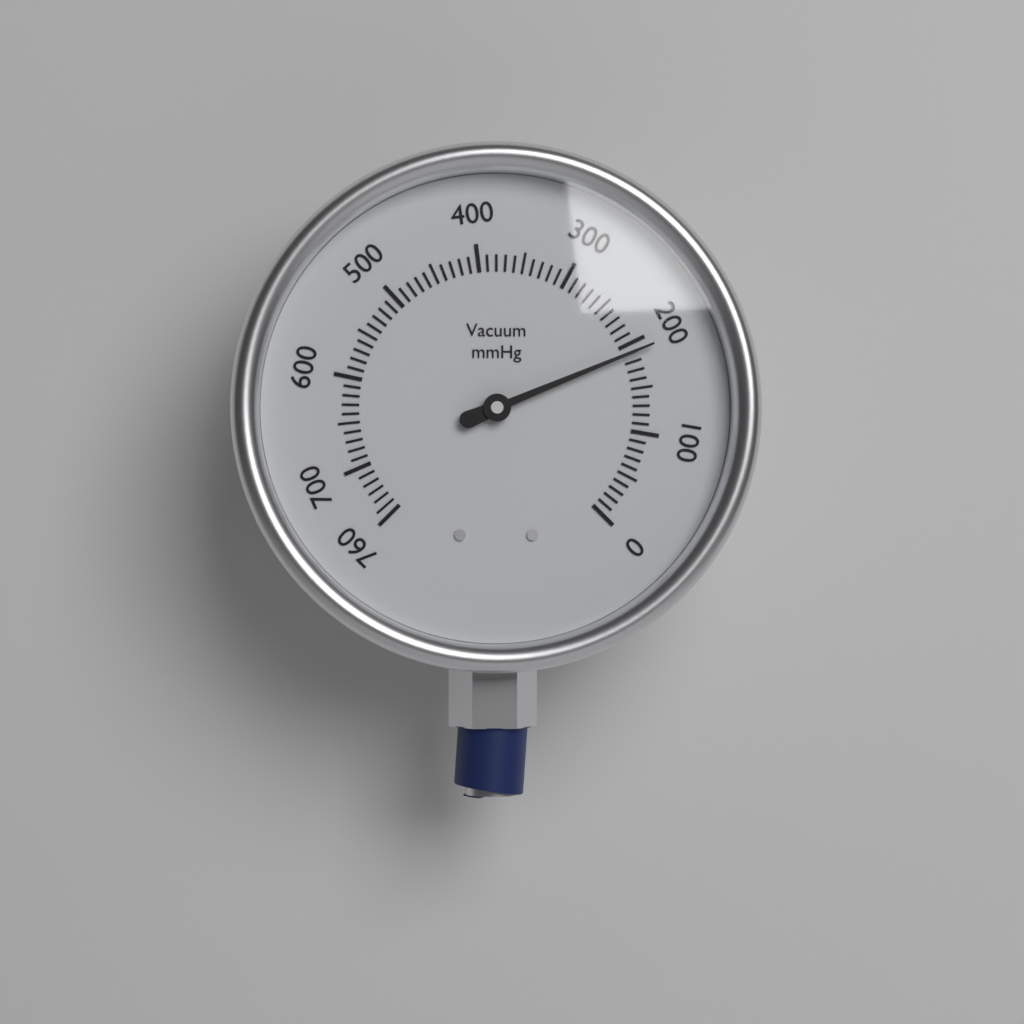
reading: 190 mmHg
